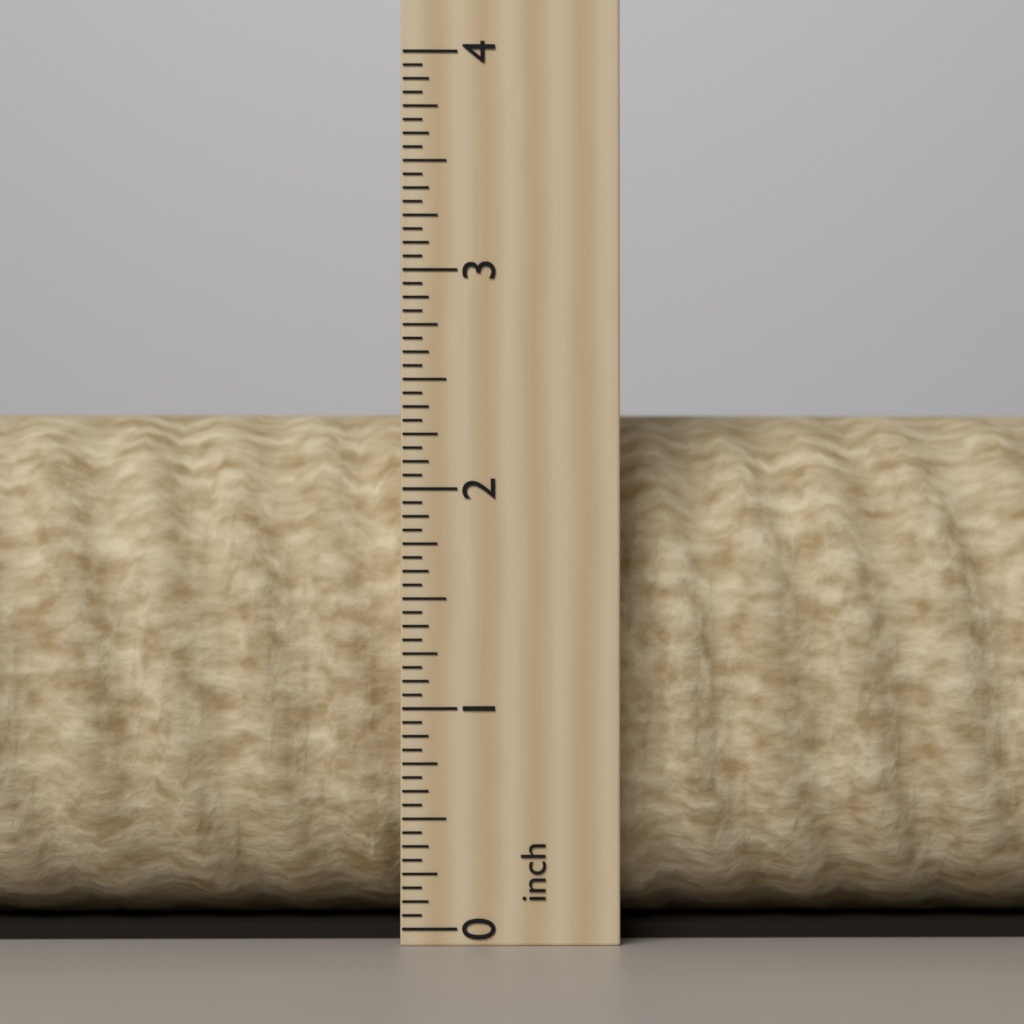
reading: 2.4375 inch
